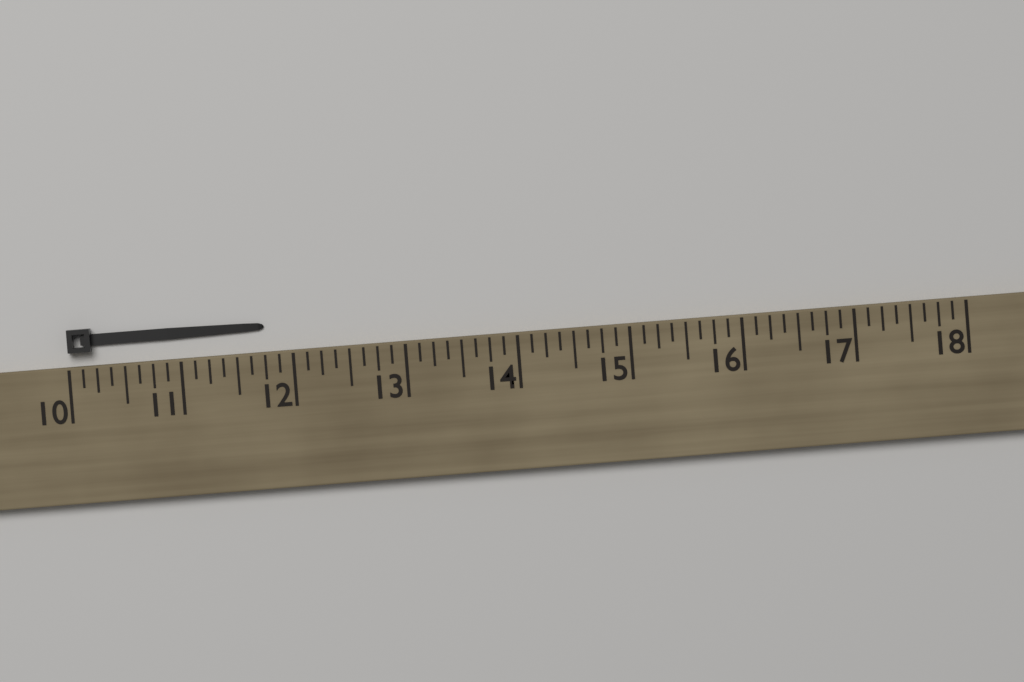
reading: 11.750 (no unit)
